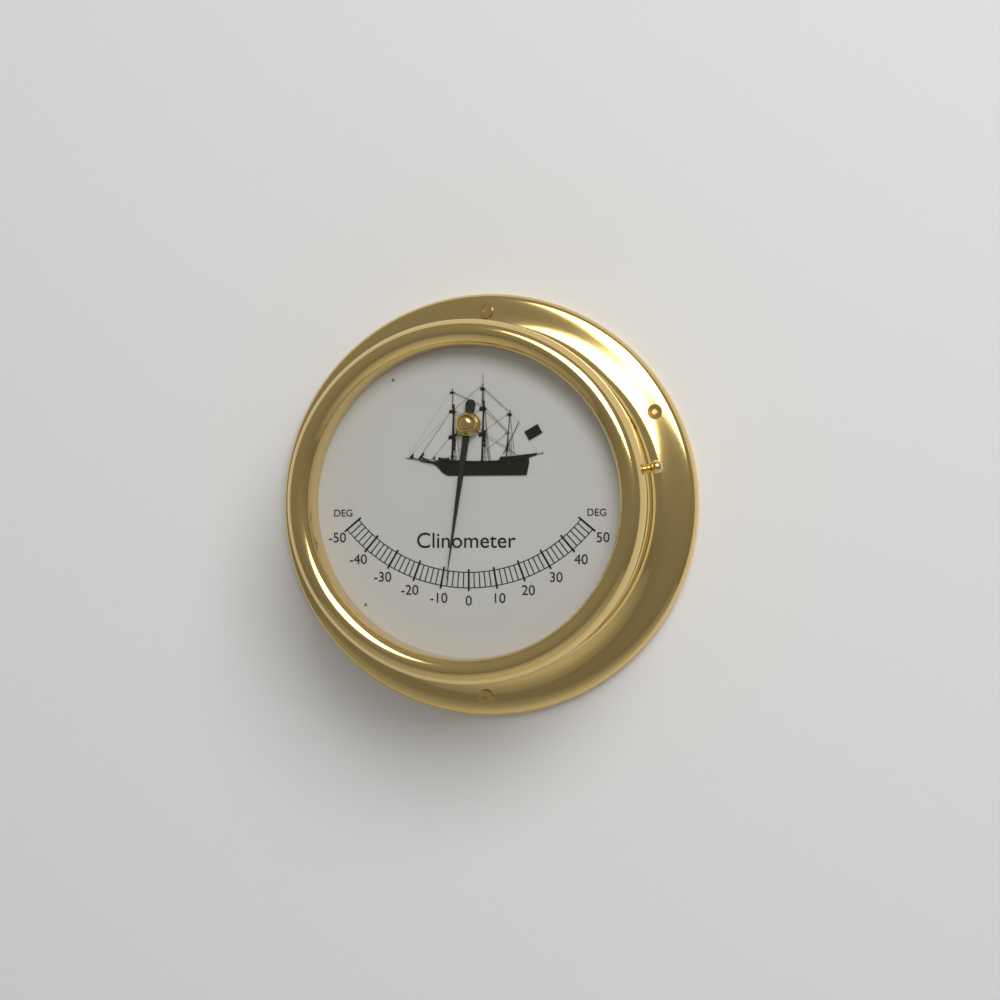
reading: -8 deg
